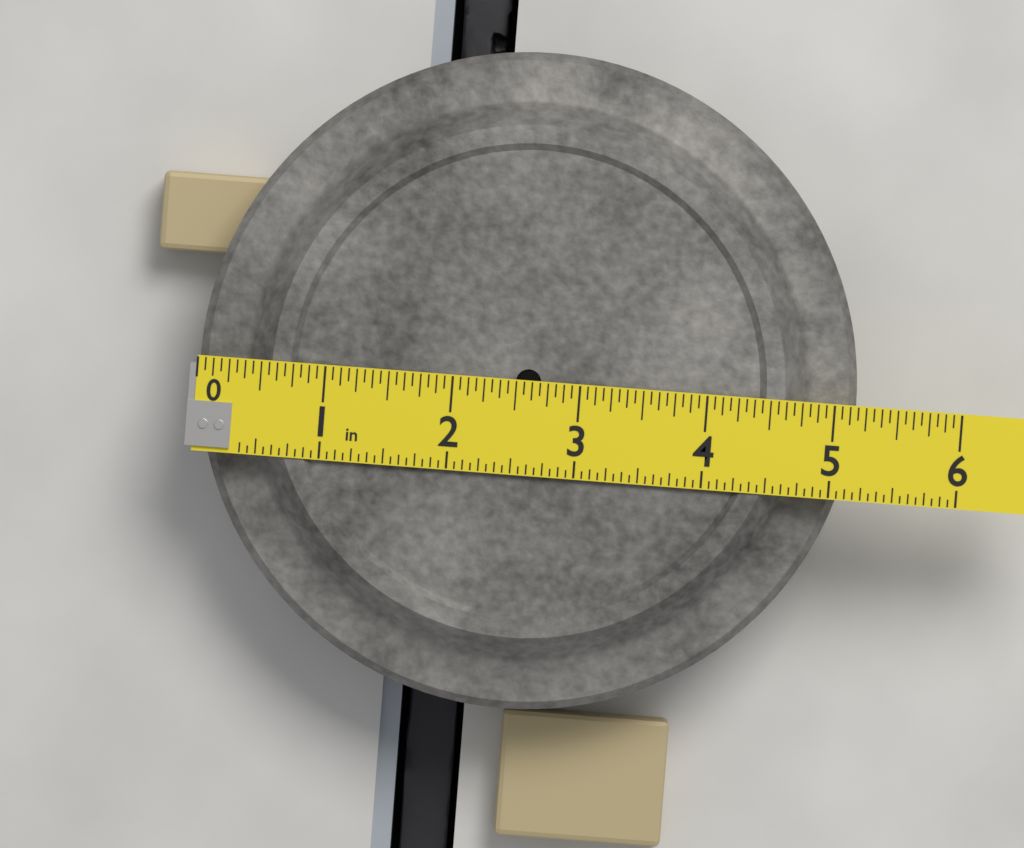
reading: 5.1875 in
